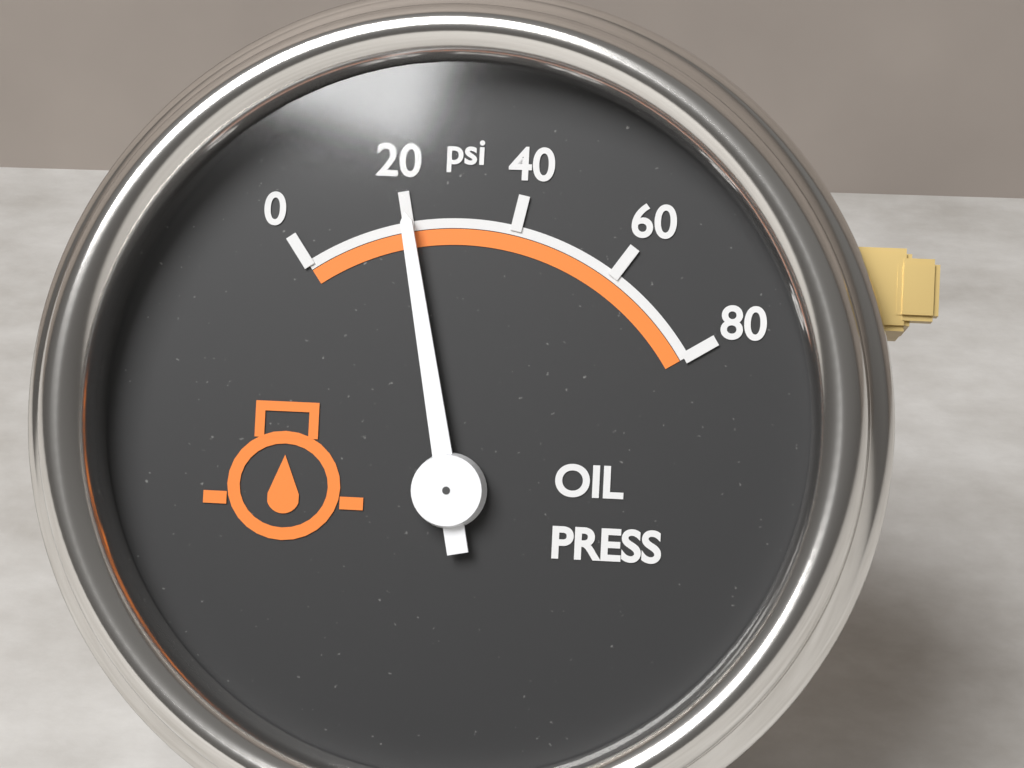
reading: 20 psi
